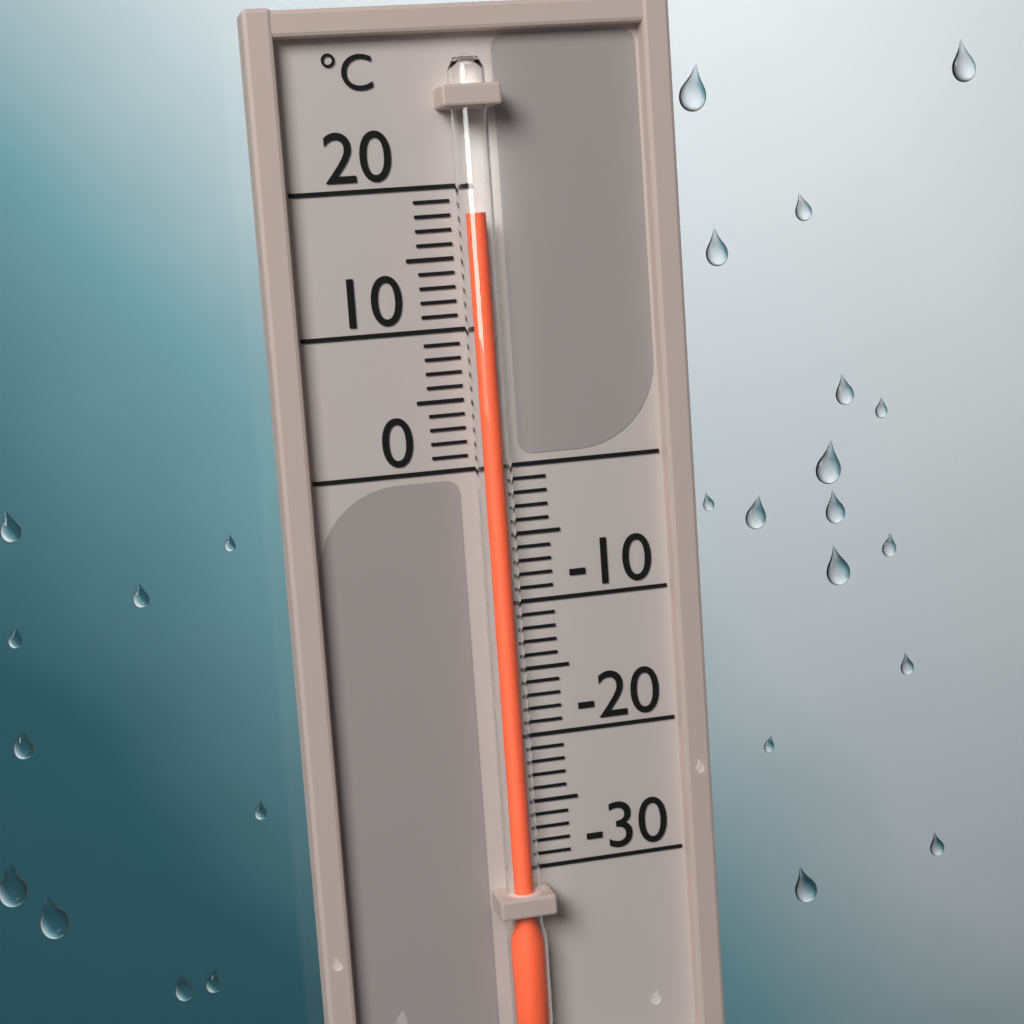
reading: 18 °C
